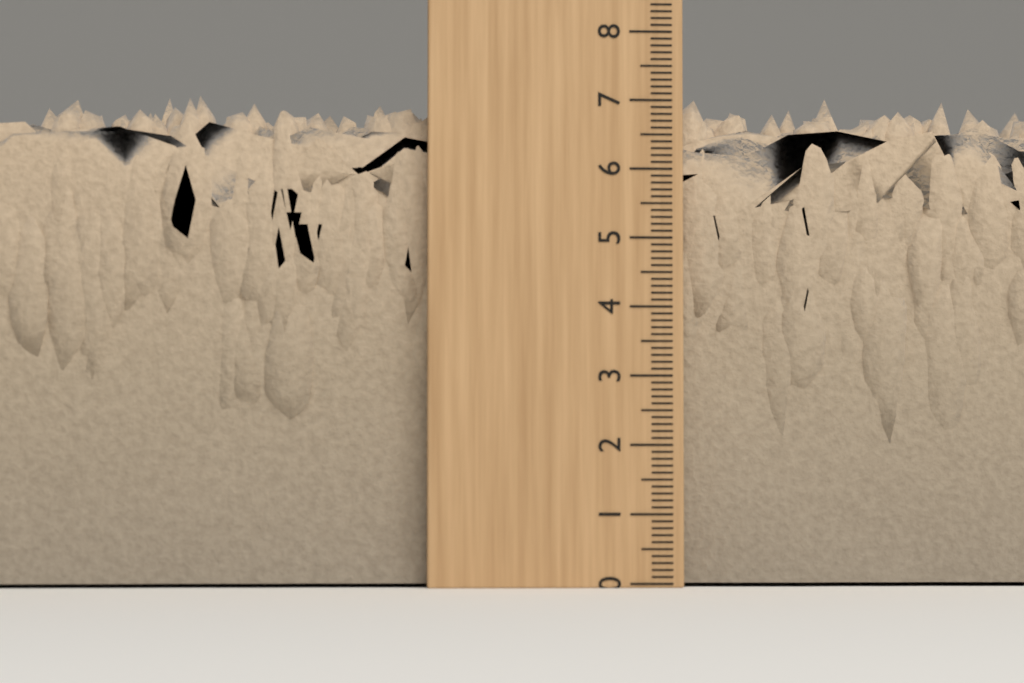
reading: 7.2 (no unit)
